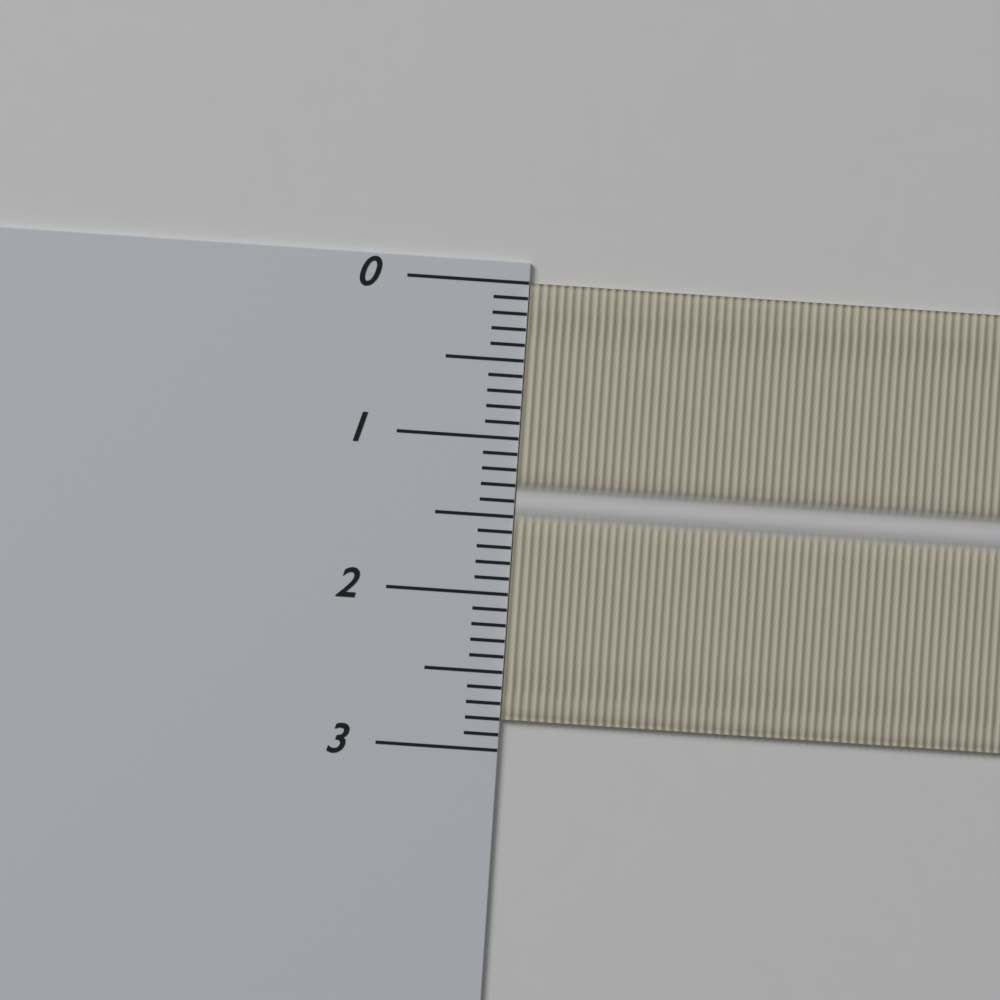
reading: 2.8 (no unit)
